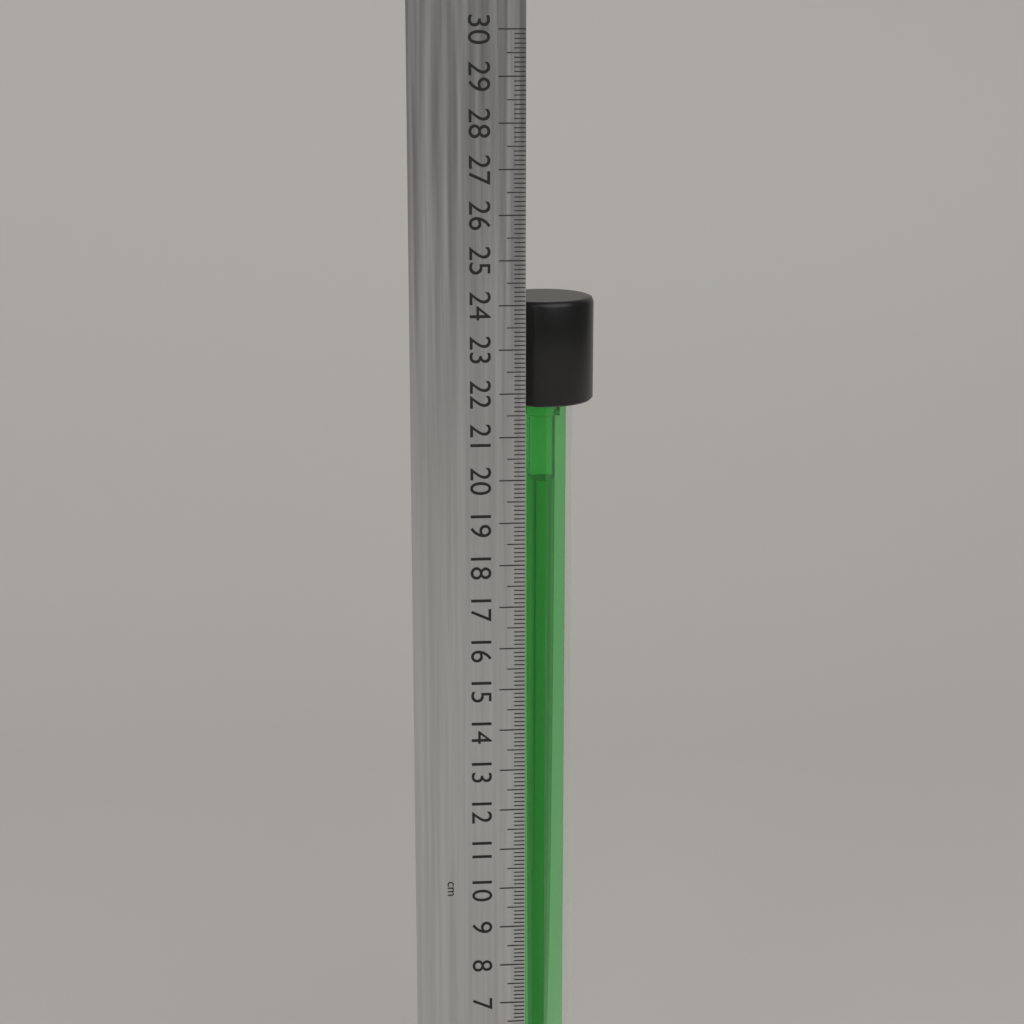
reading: 24.0 cm
